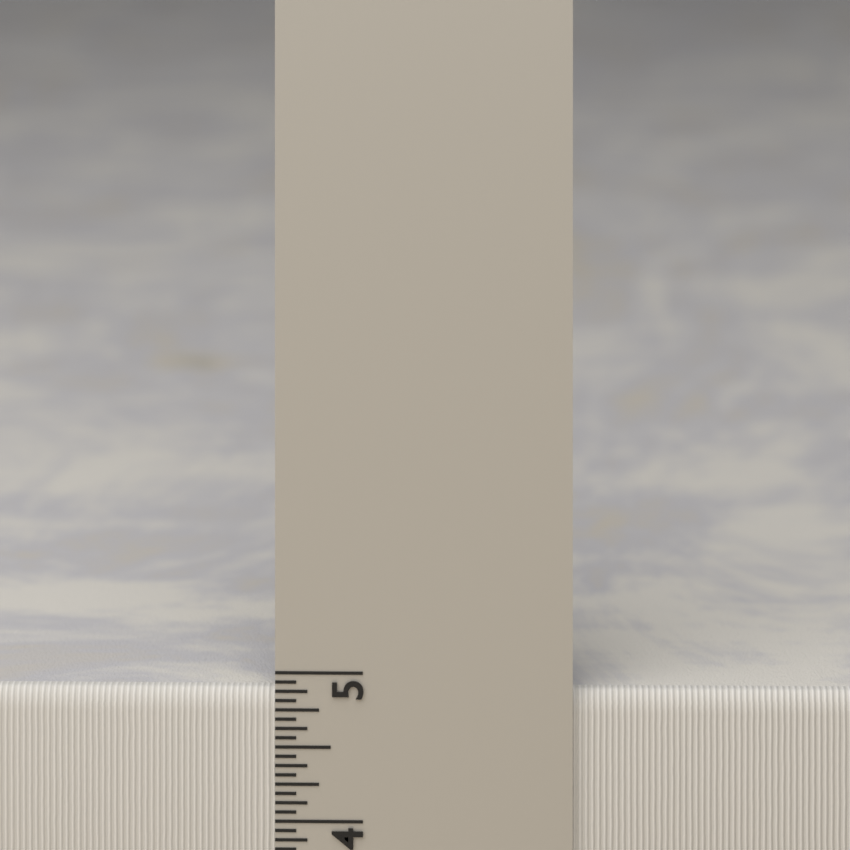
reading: 4.8750 in
